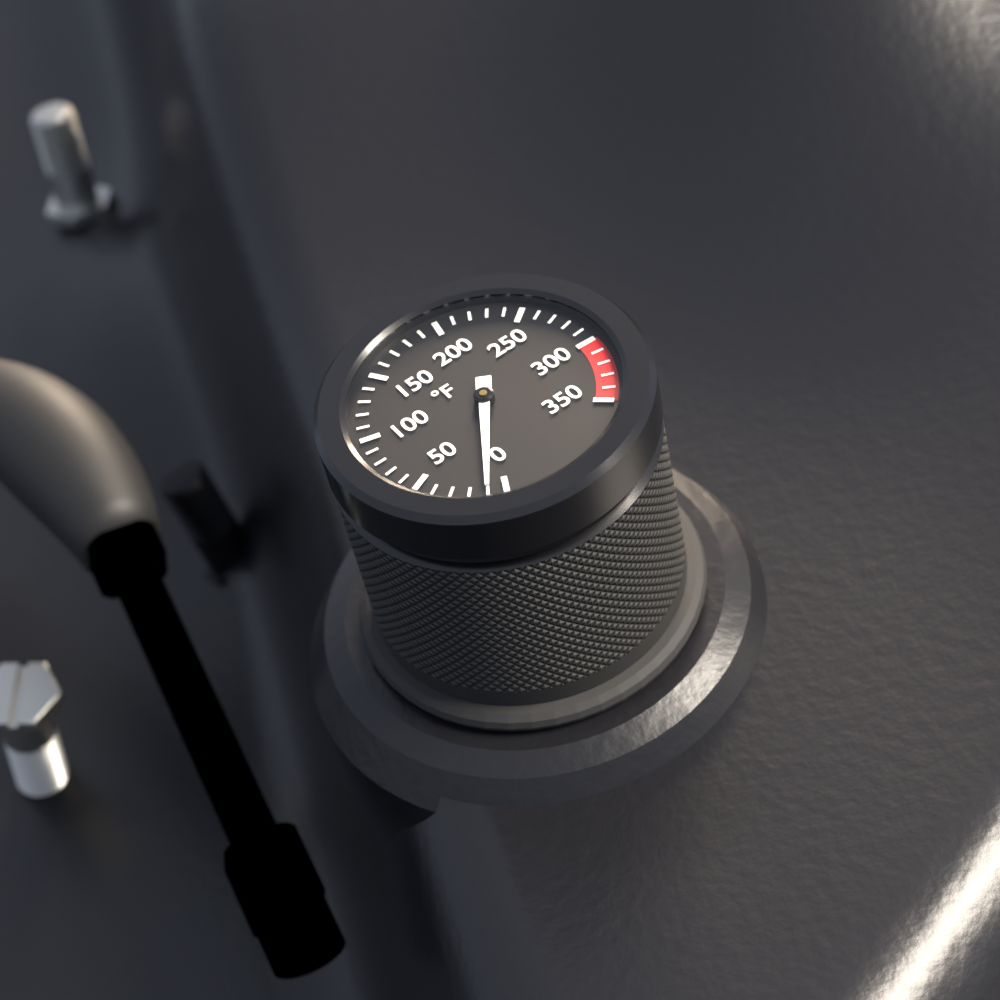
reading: 10 °F
